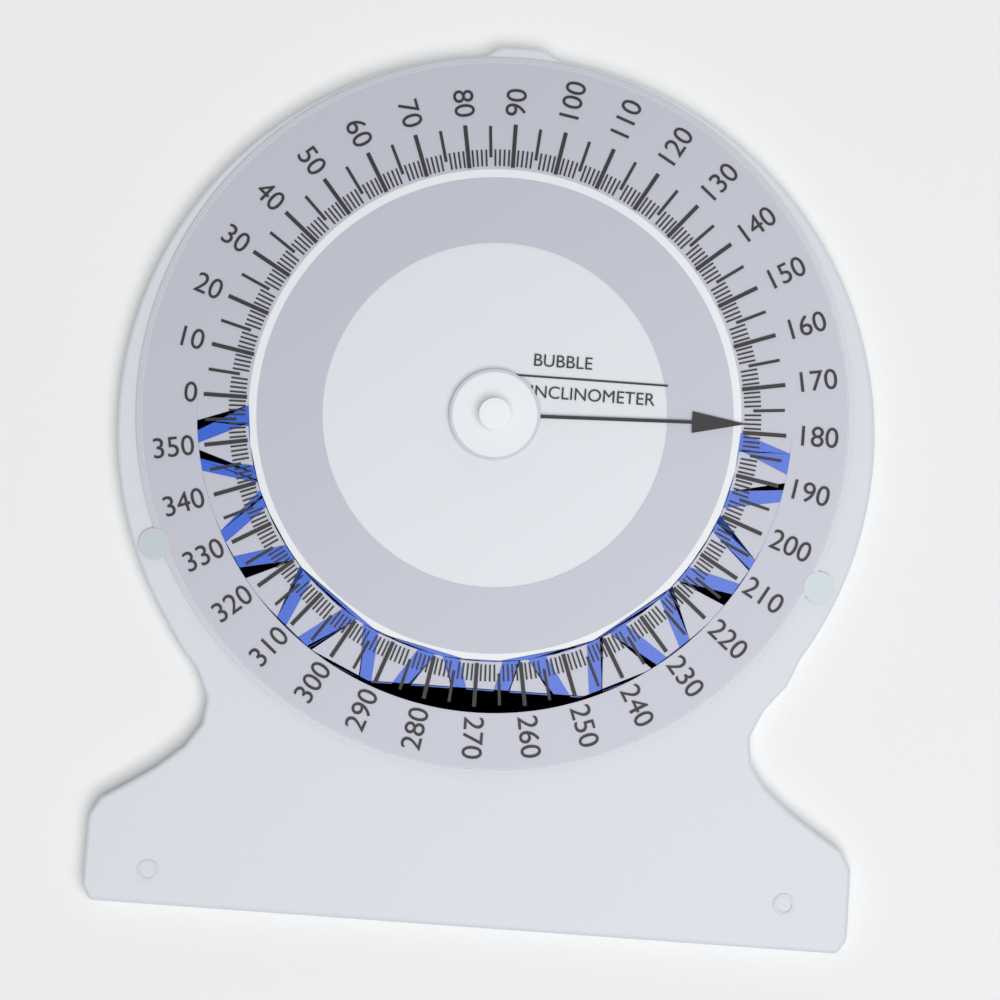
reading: 178 (no unit)
